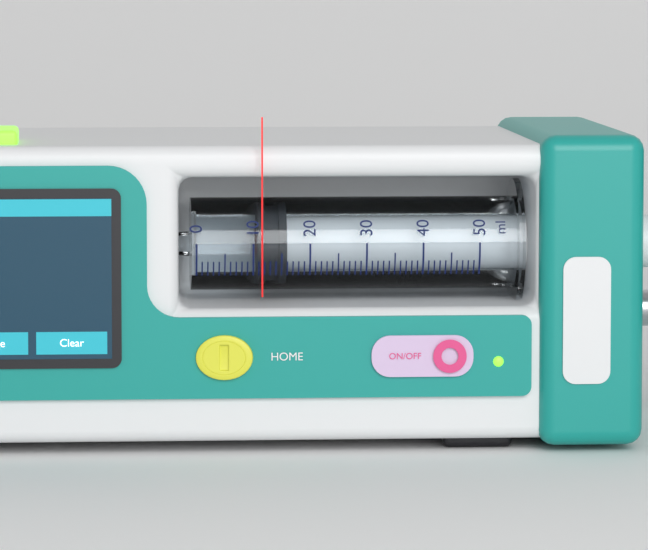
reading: 11 ml
